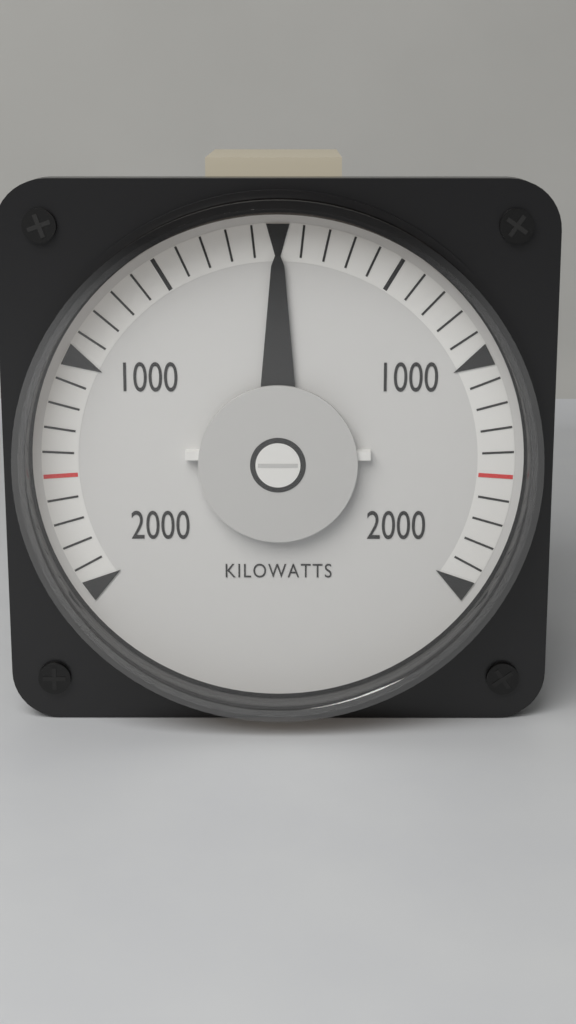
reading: 0 kW
